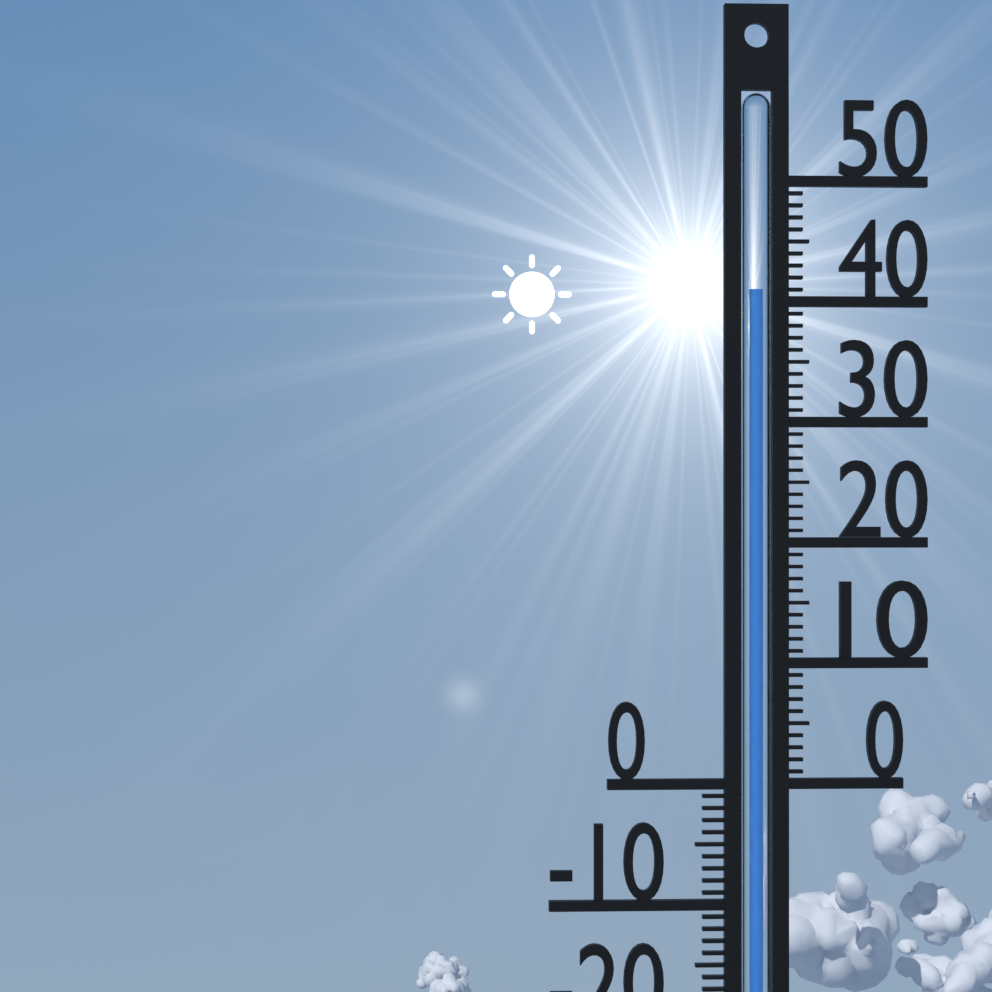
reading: 41 °C
